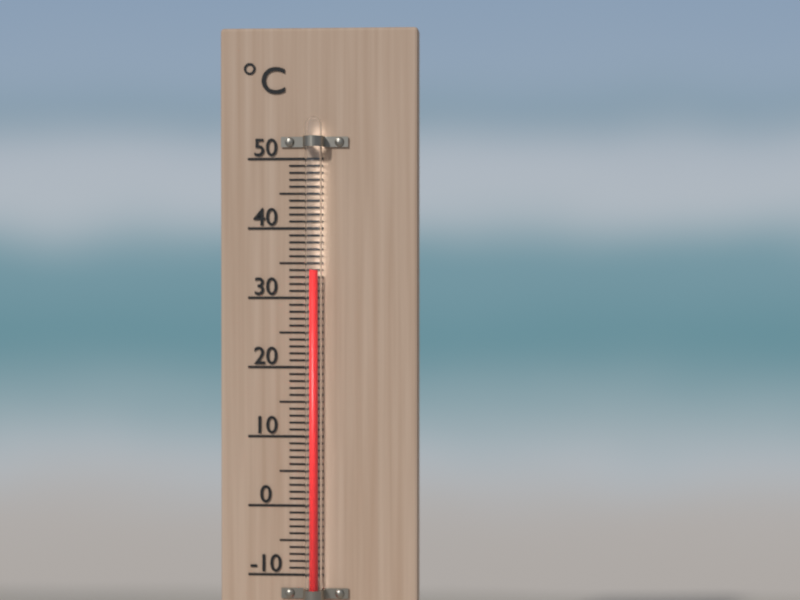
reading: 34 °C
